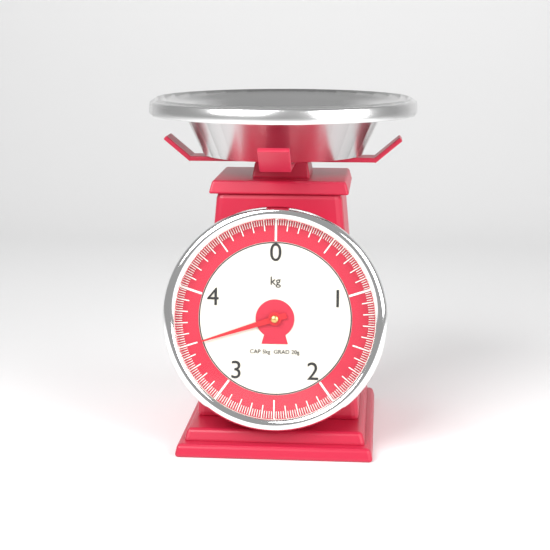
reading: 3.50 kg
